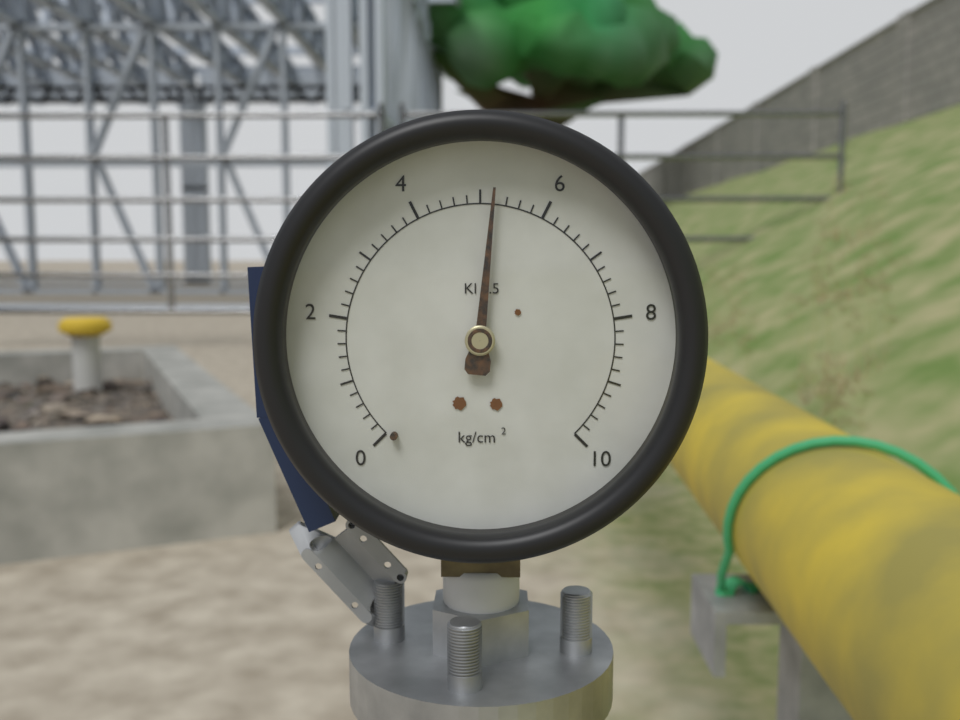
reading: 5.2 kg/cm²
